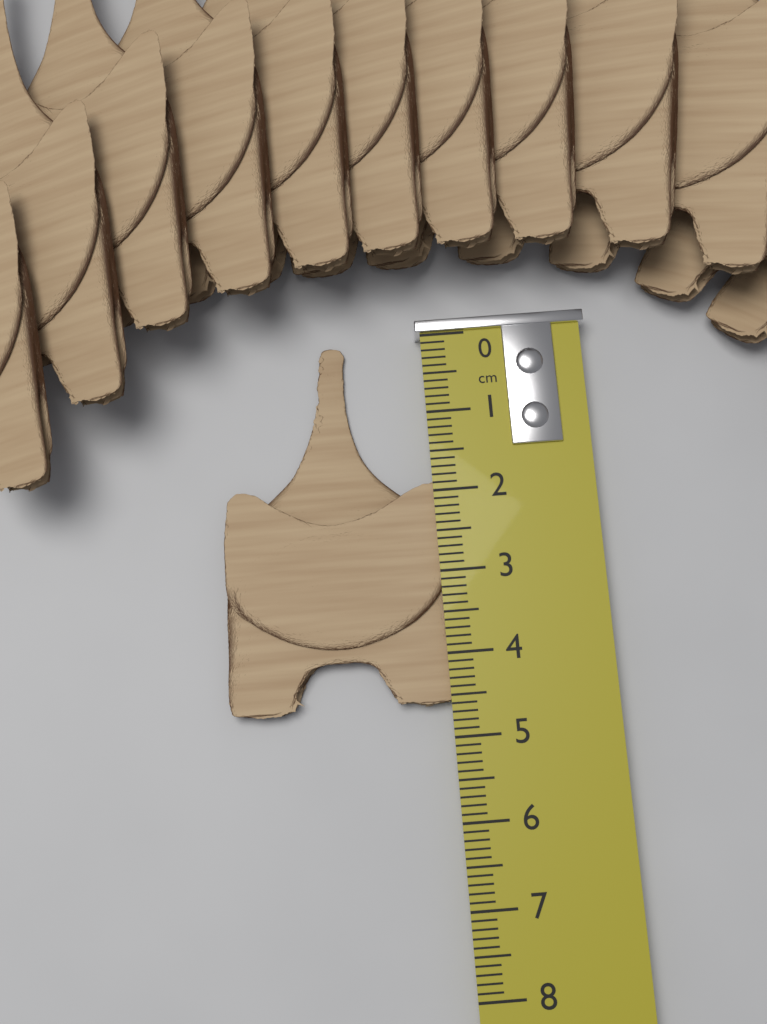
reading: 4.6 cm
